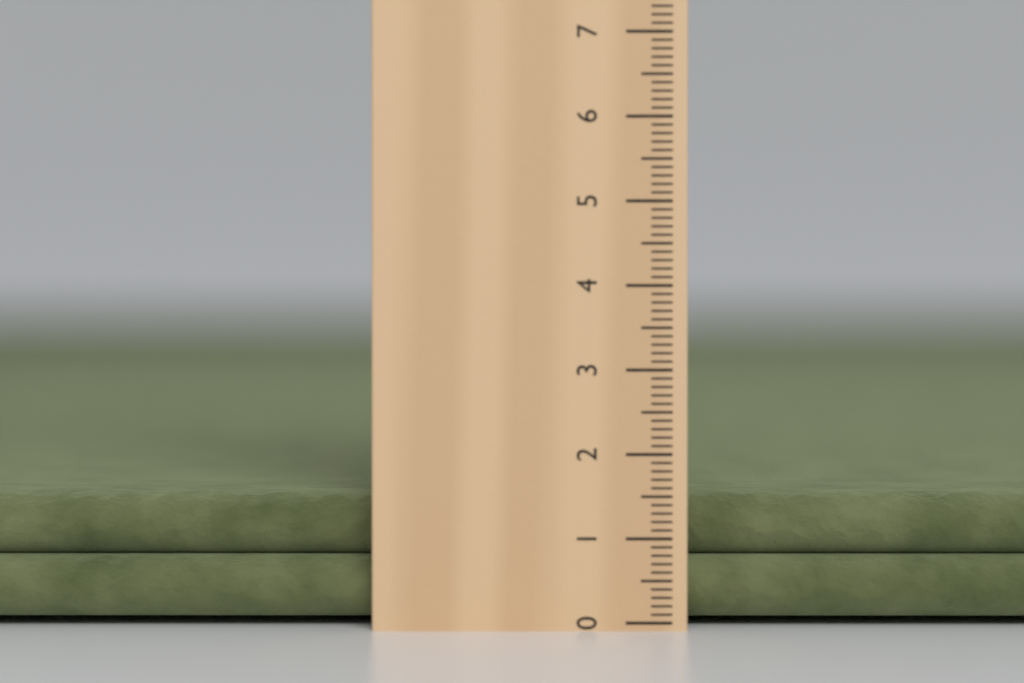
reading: 1.5 cm
